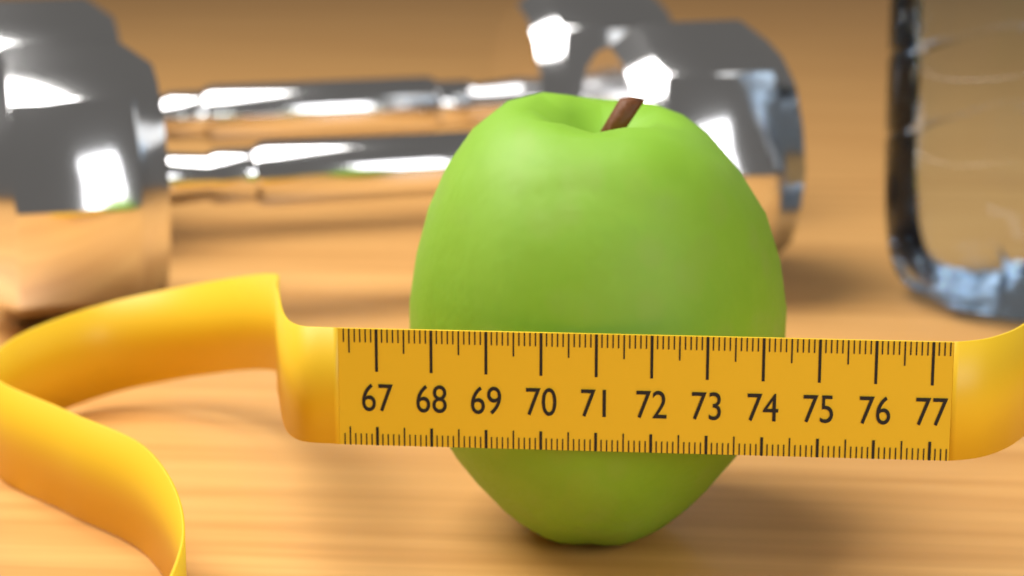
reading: 74.5 (no unit)
